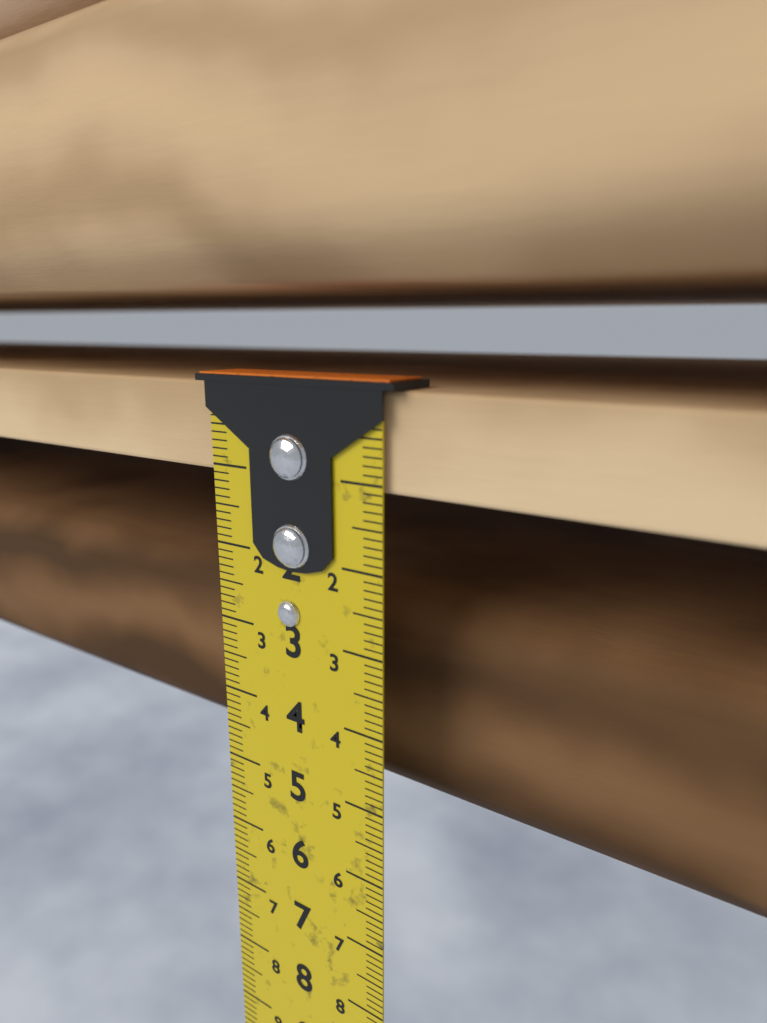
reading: 1.1 cm
